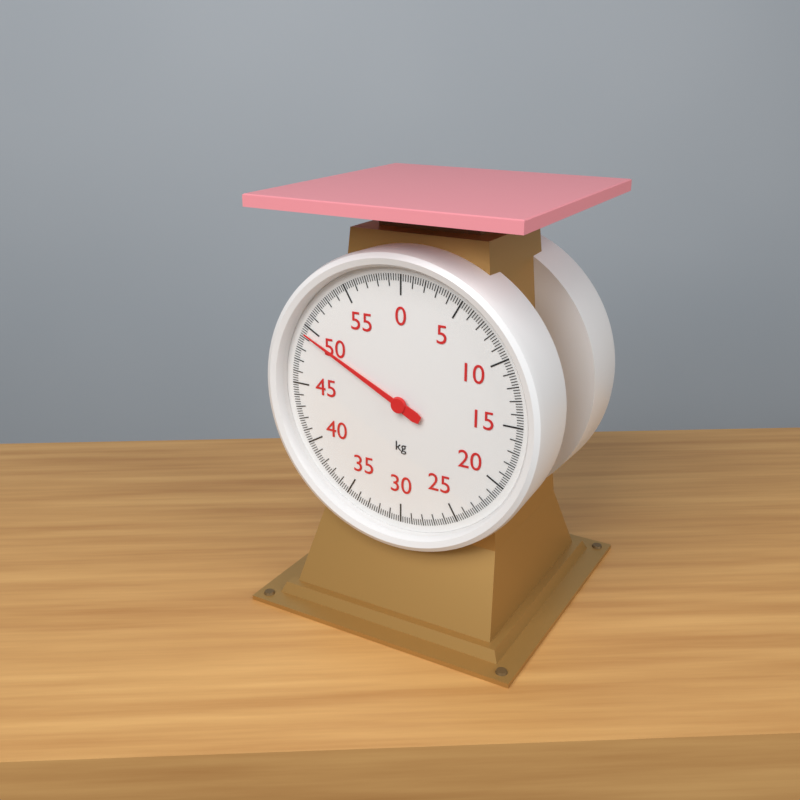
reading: 49.4 kg
